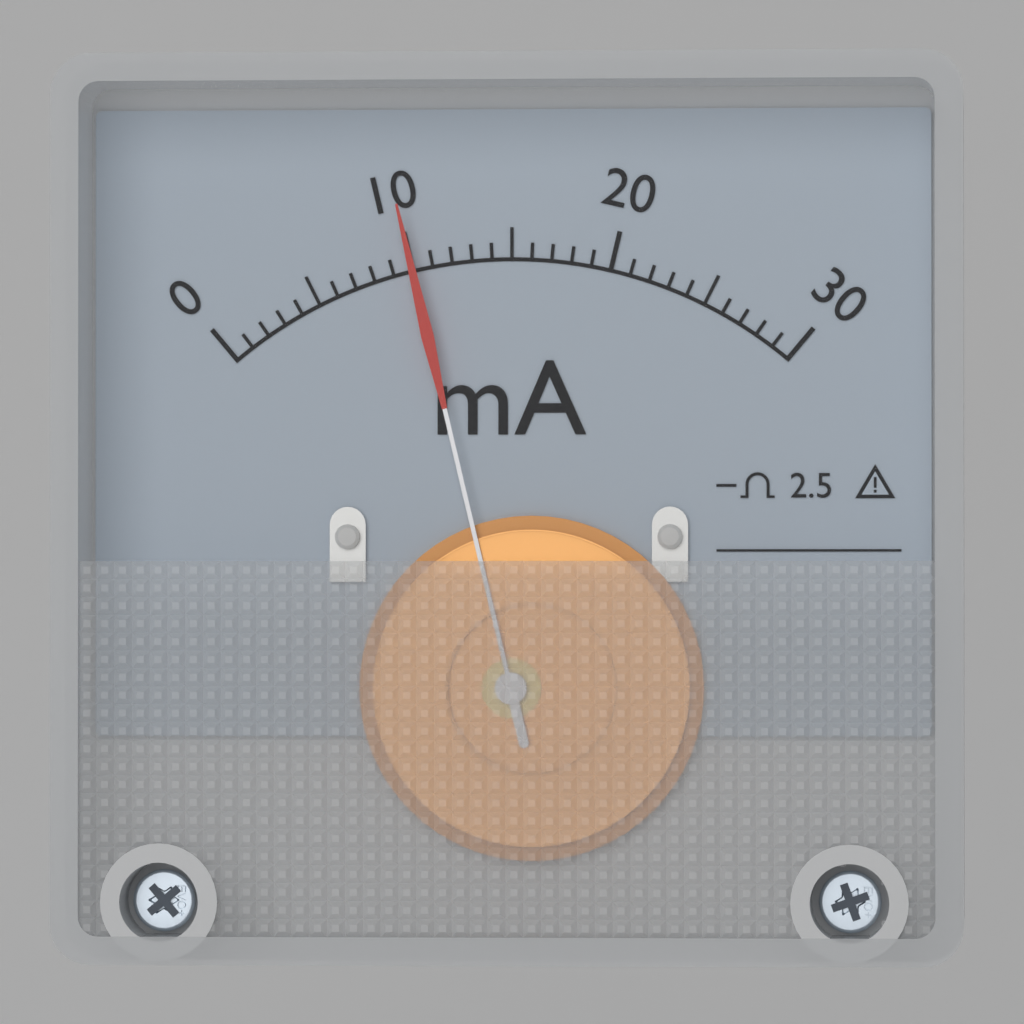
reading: 10 mA
